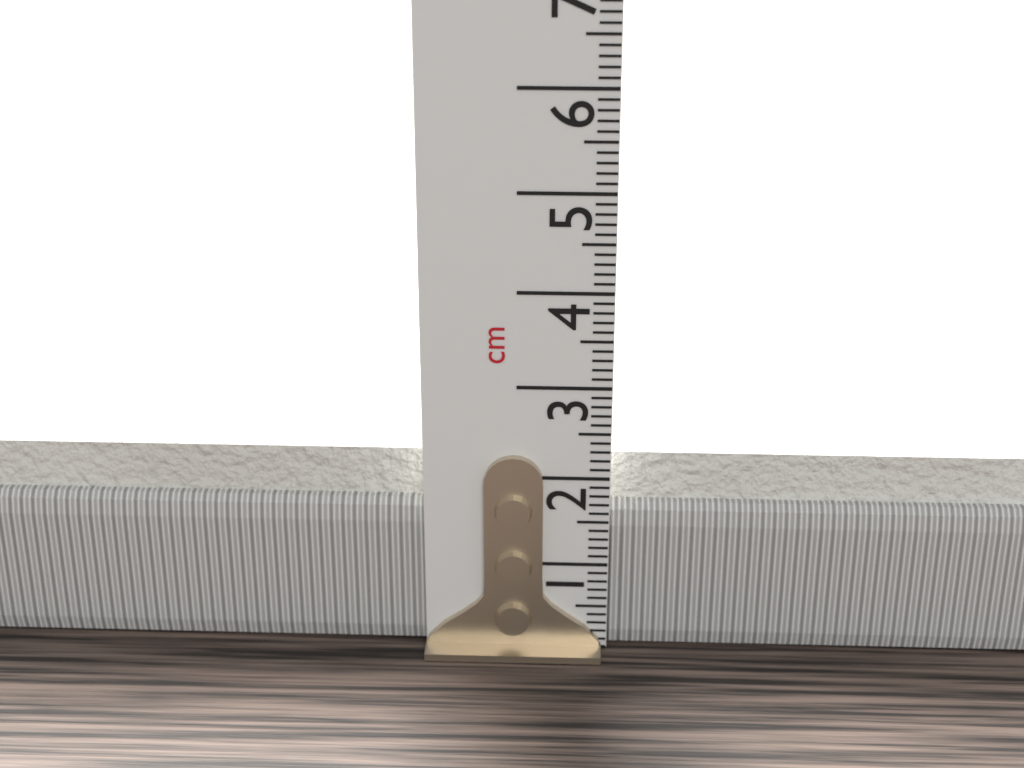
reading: 2.2 cm
